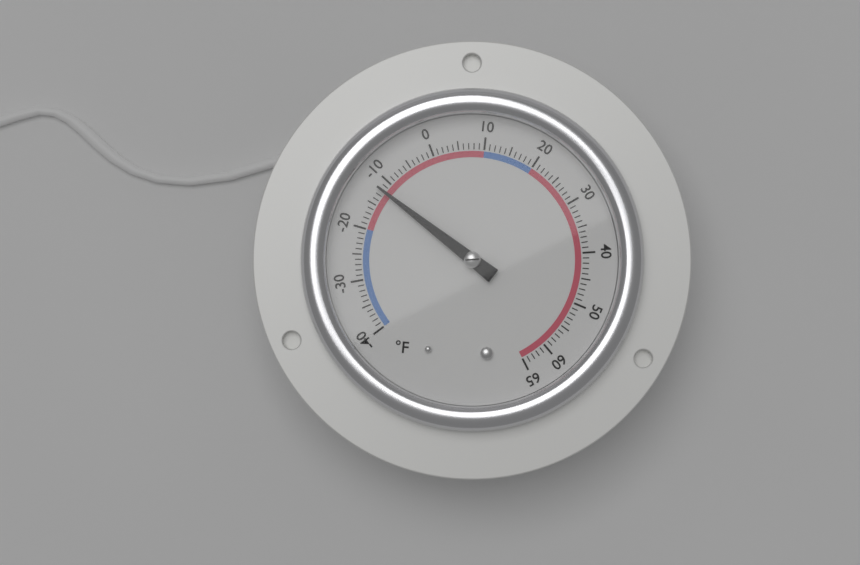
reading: -12 °F
